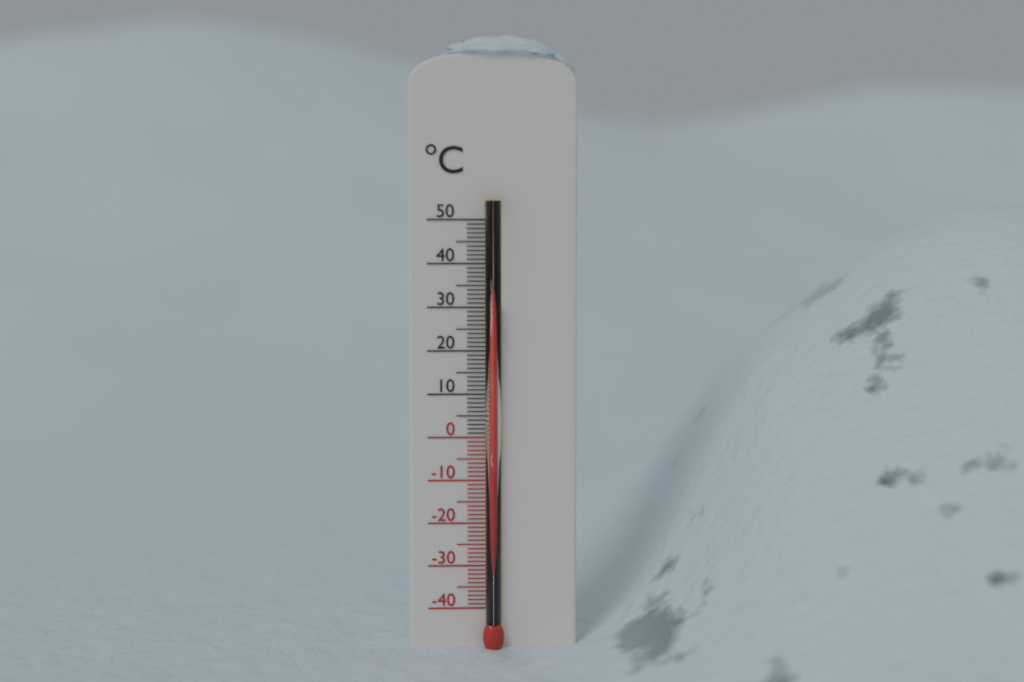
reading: 32 °C
